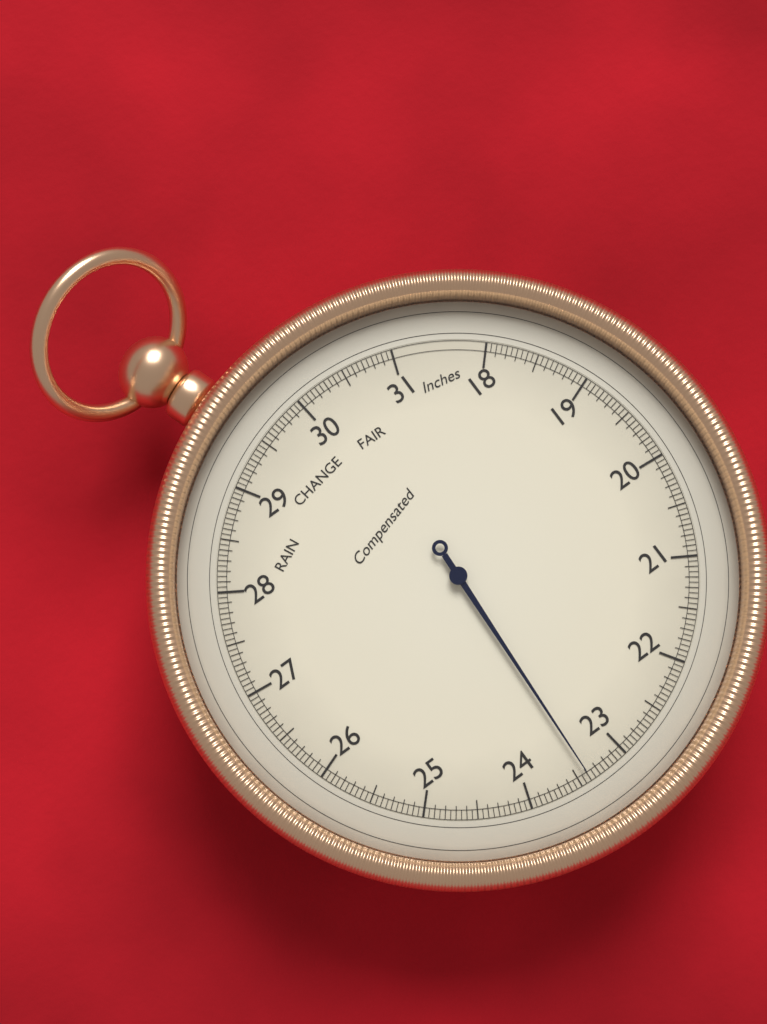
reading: 23.40 inHg
